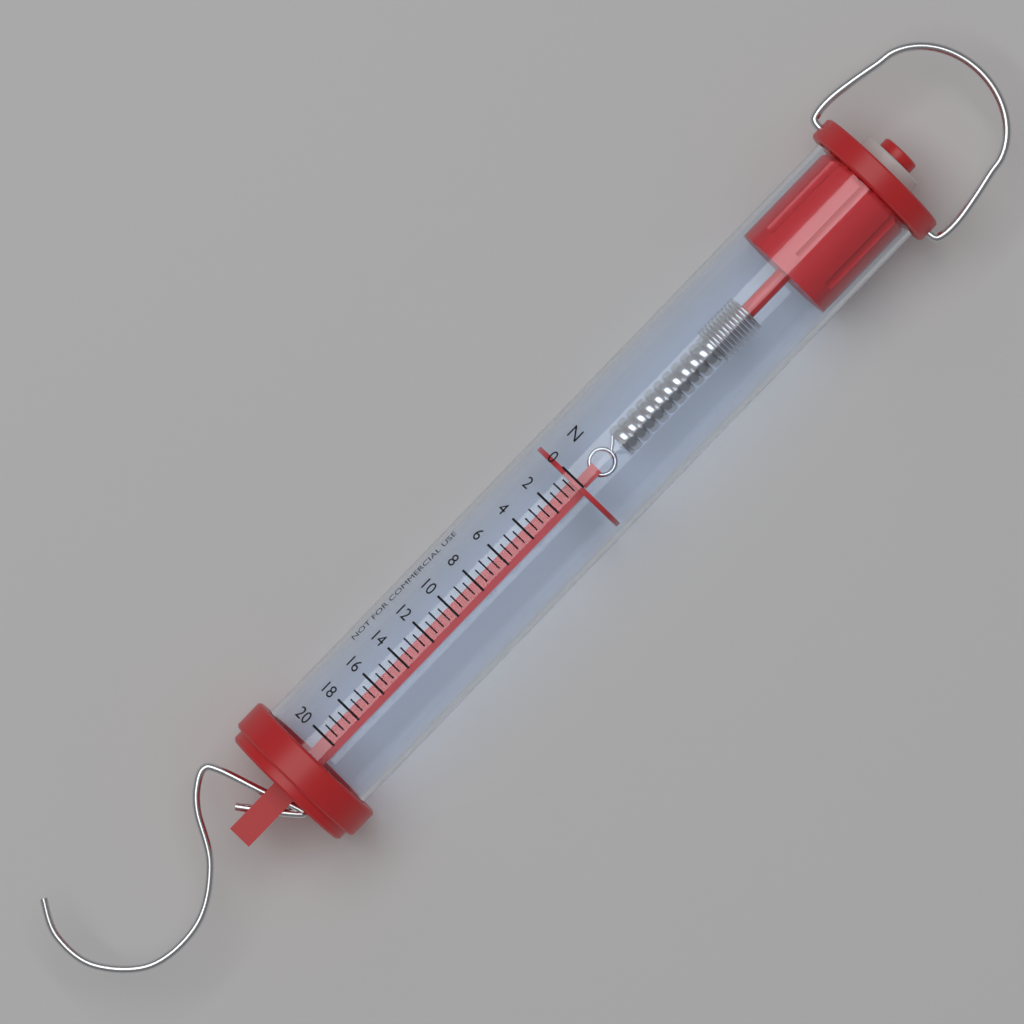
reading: 0.0 N
